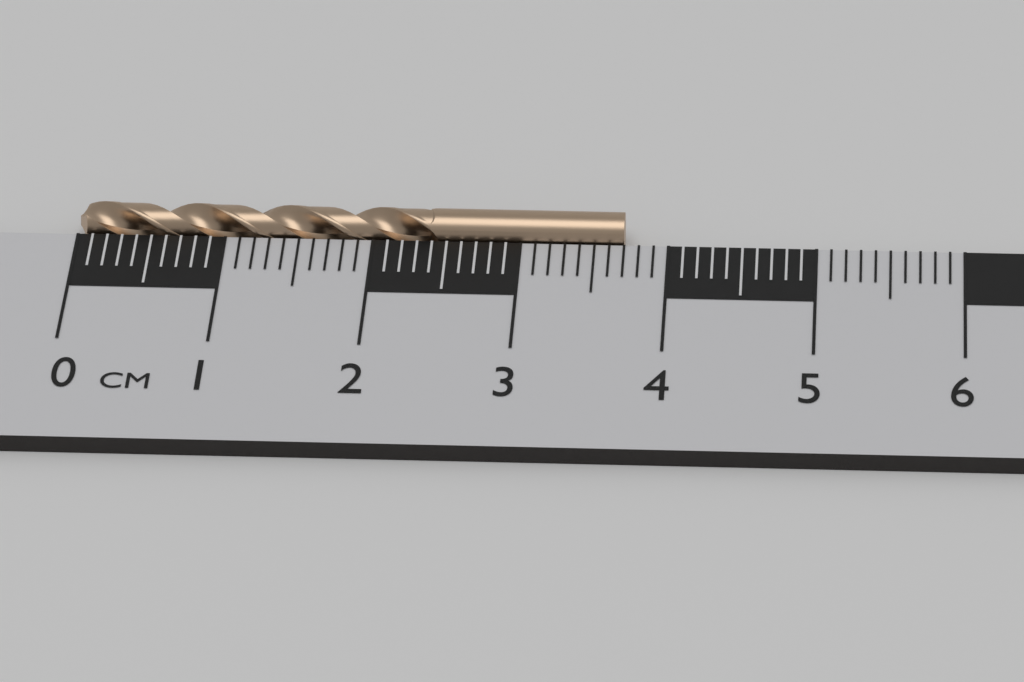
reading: 3.7 cm
